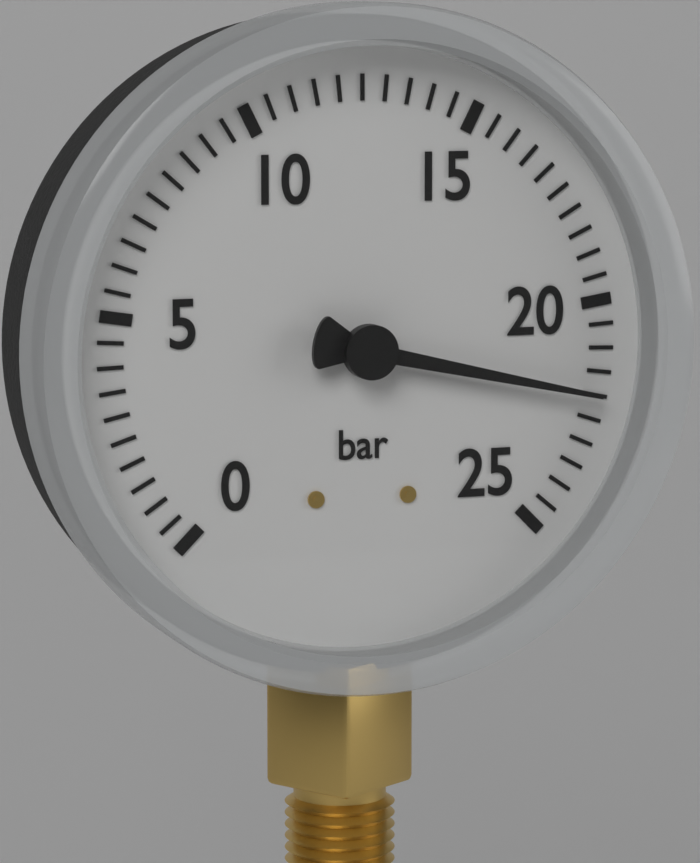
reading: 22.0 bar
